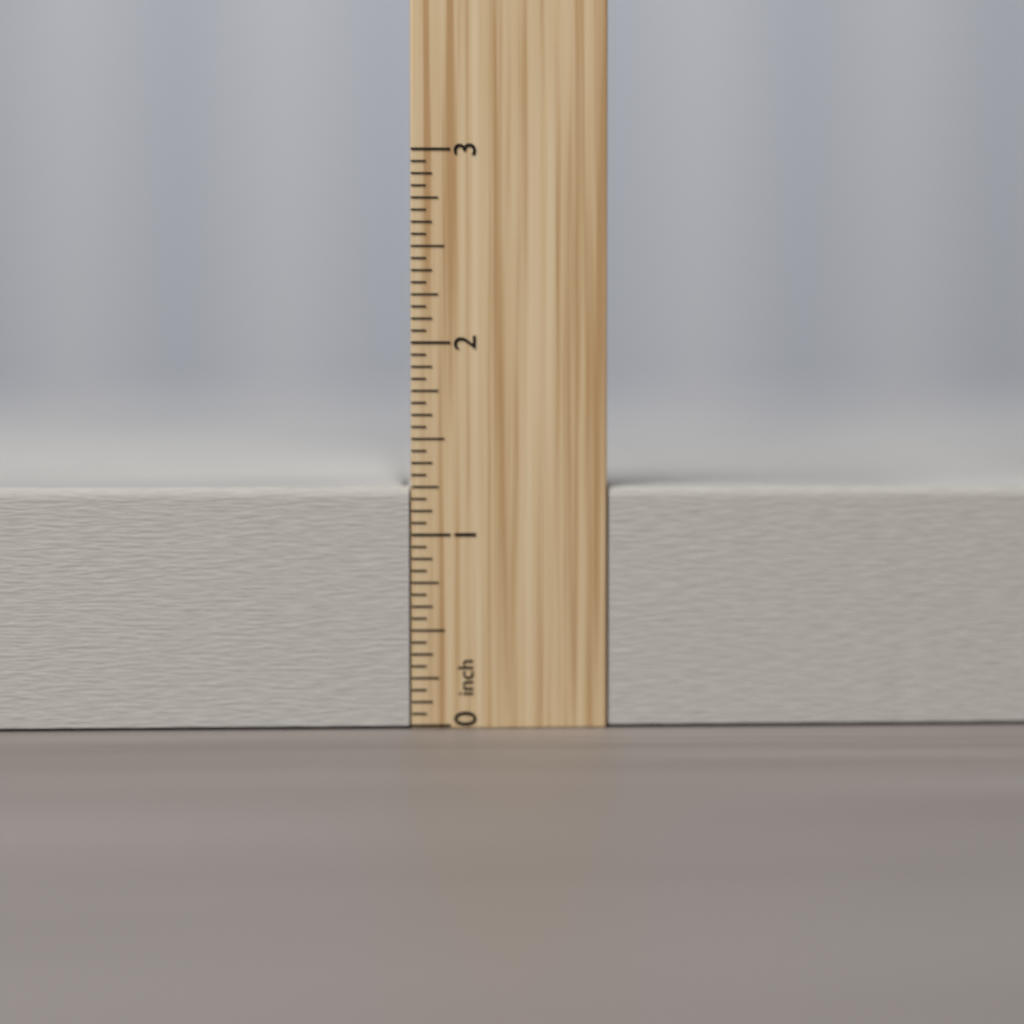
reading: 1.2500 inch
